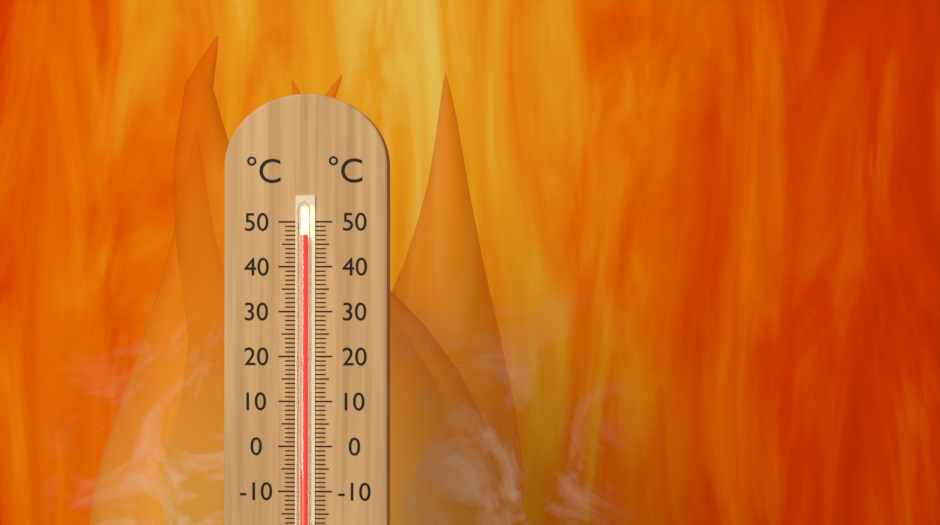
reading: 47 °C
